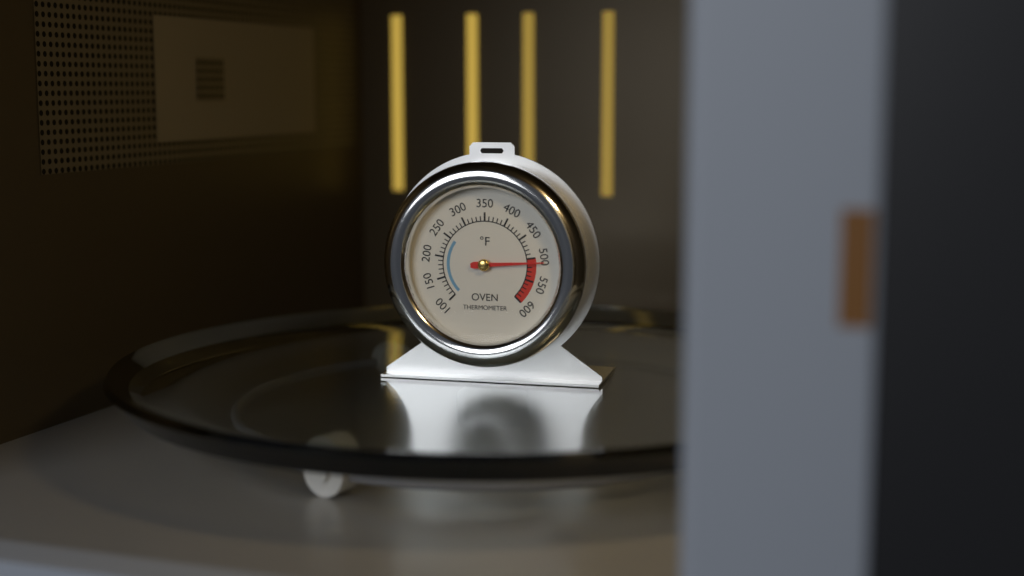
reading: 510 °F
